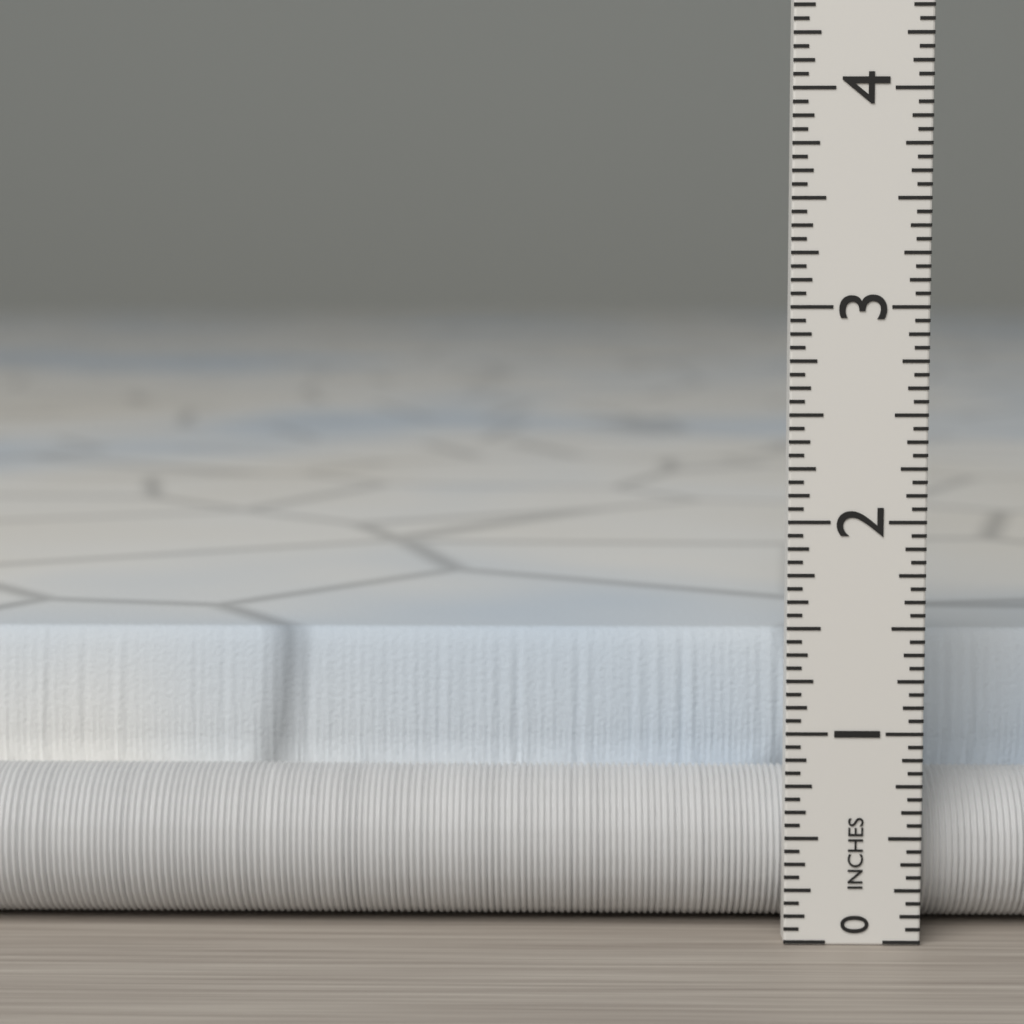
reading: 1.3750 in
